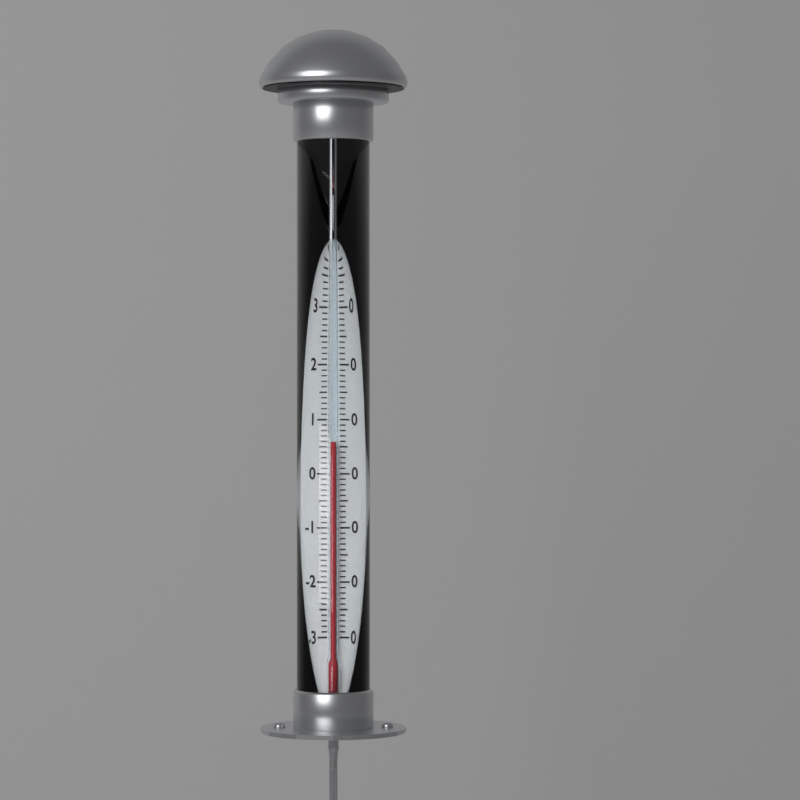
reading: 6 °C
